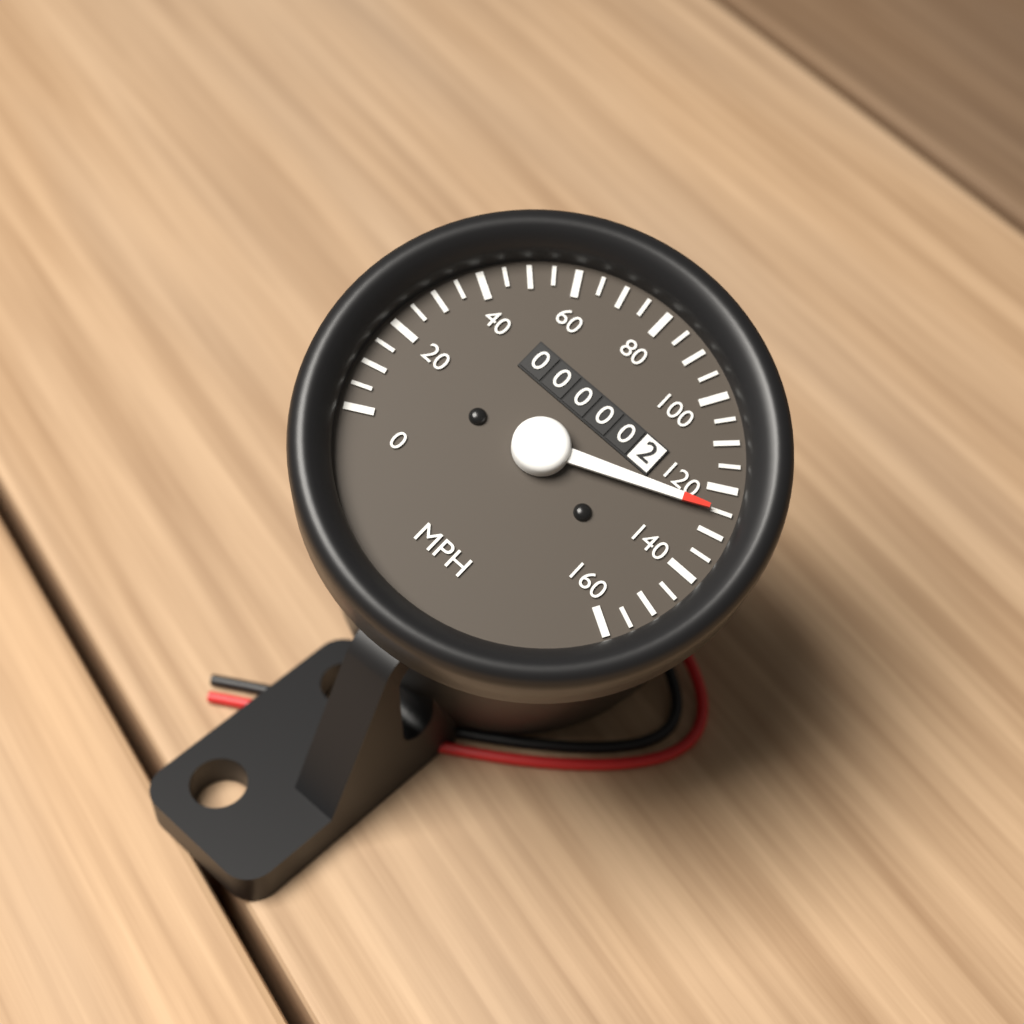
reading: 125 MPH
